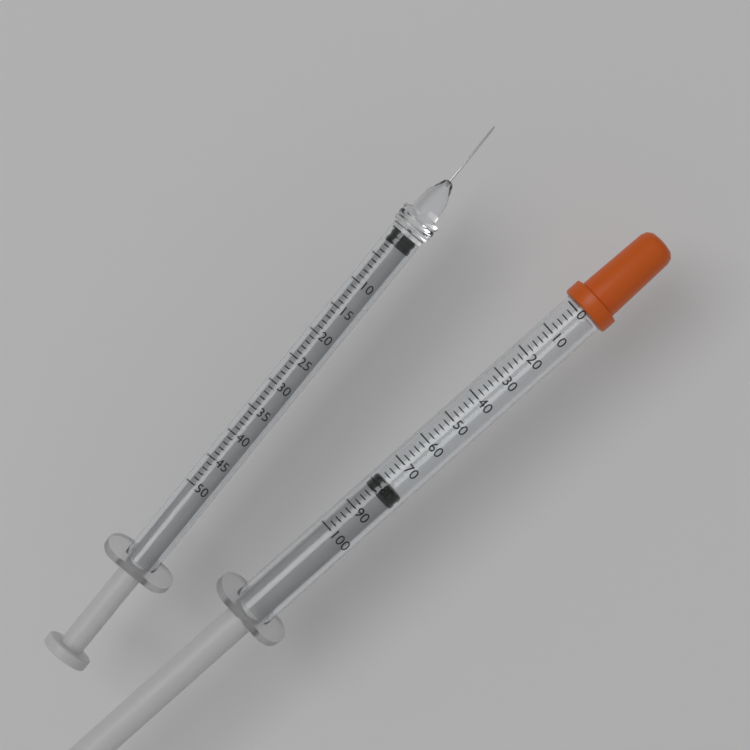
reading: 78 (no unit)
